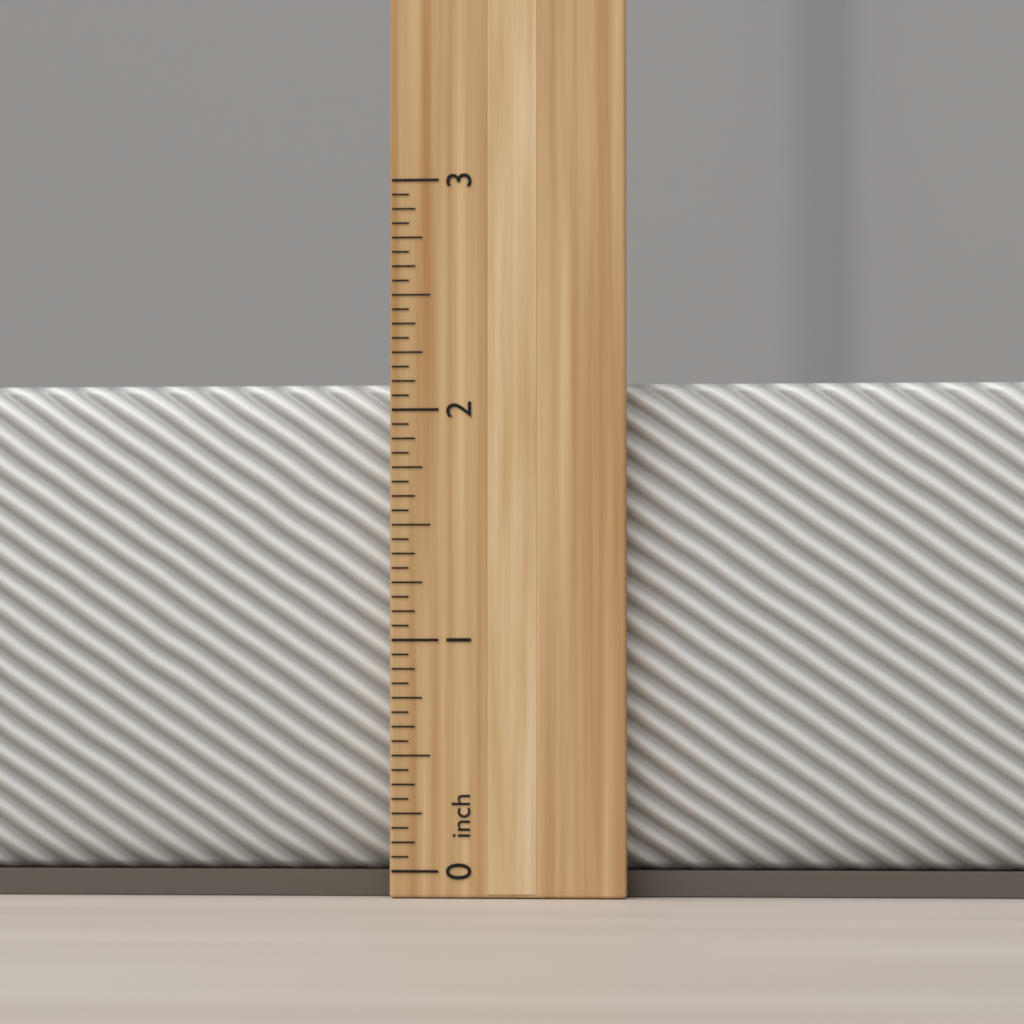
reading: 2.1250 inch
